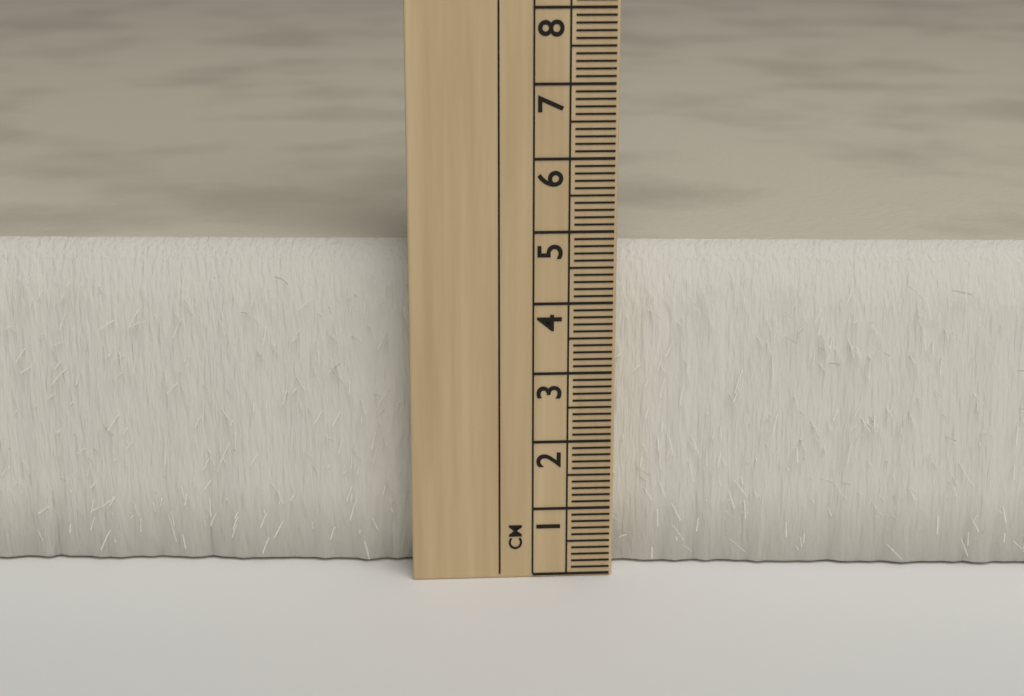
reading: 4.7 cm
